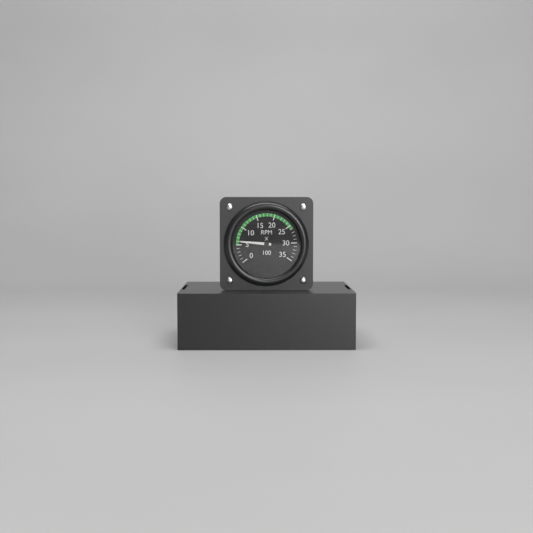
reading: 6 RPM x 100
